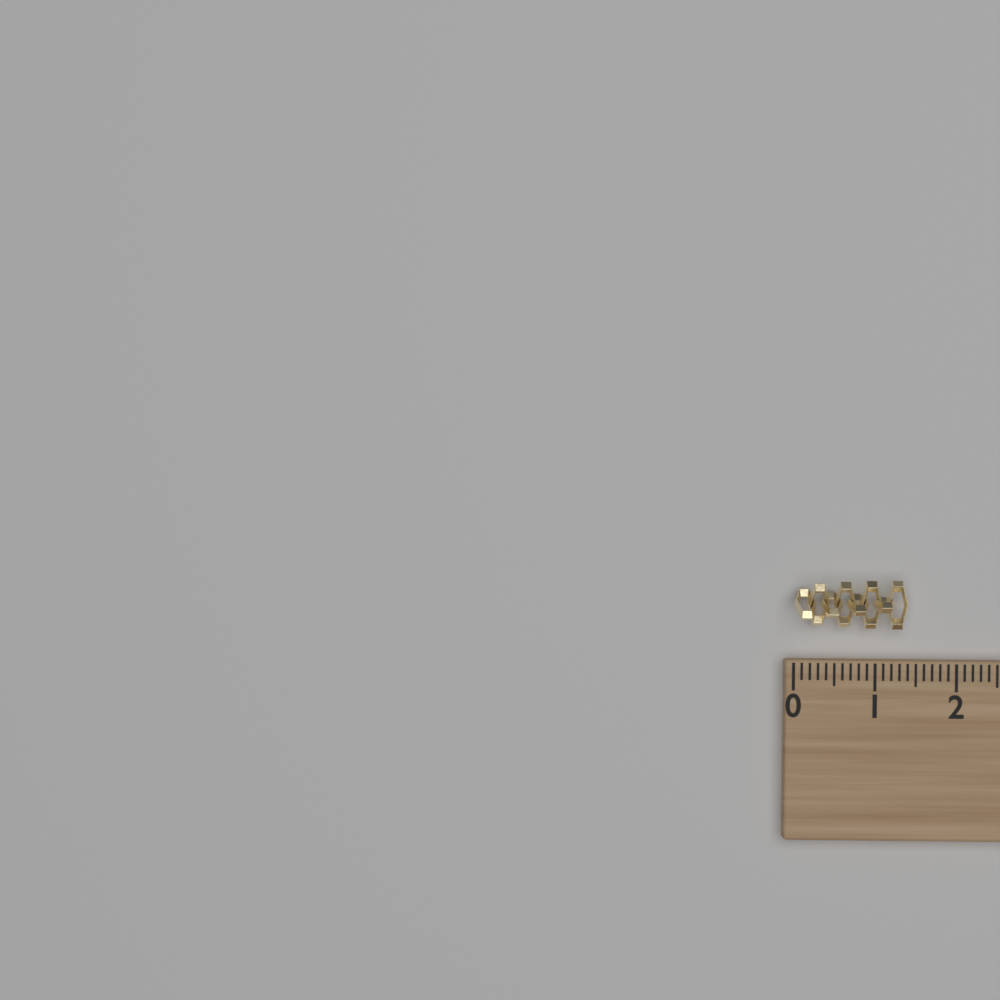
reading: 1.4 (no unit)
